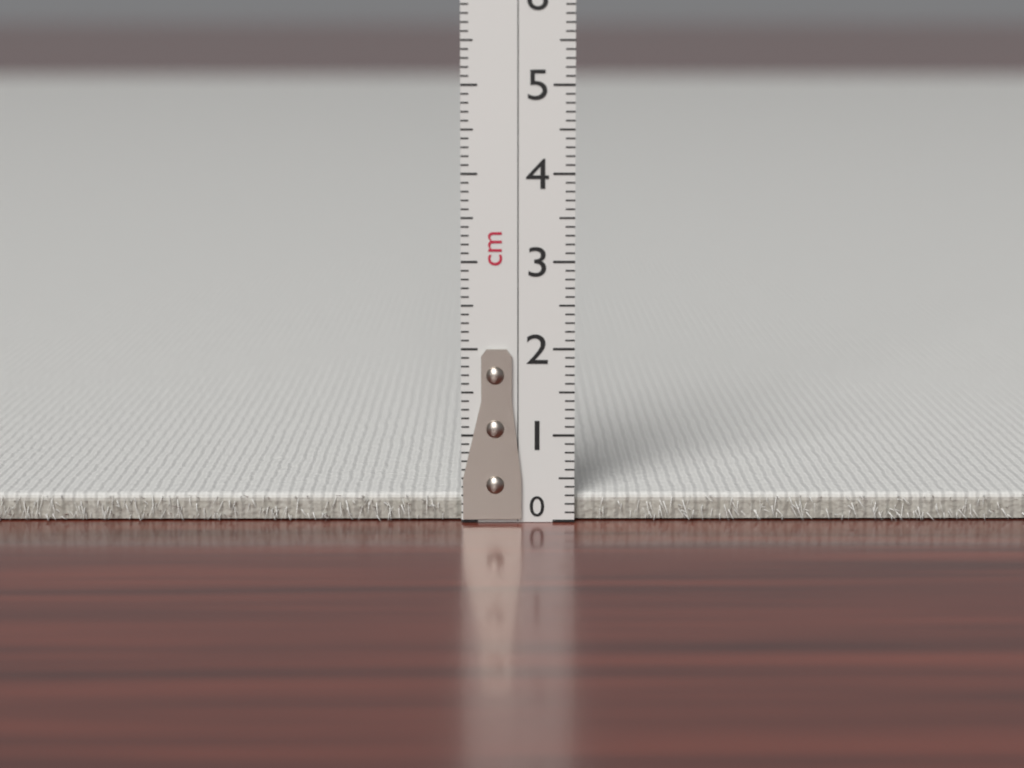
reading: 0.3 cm
